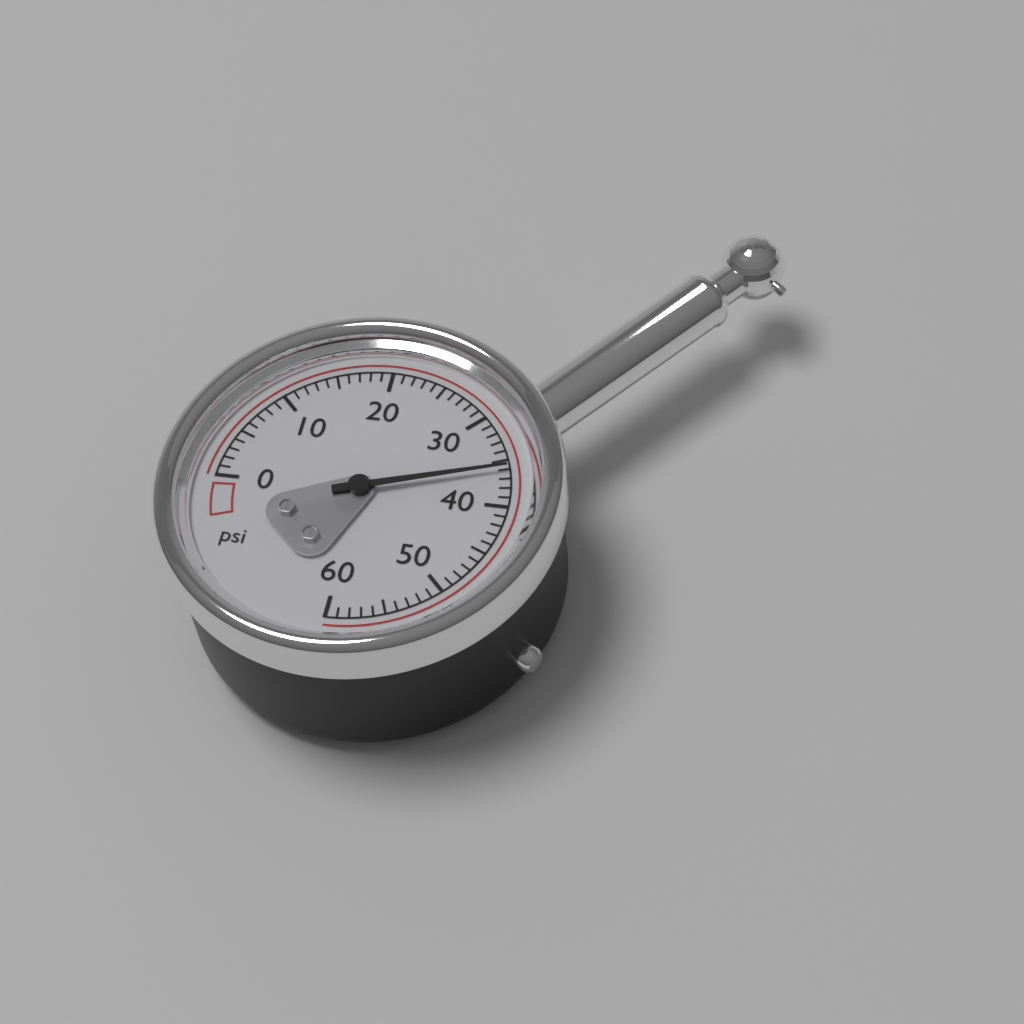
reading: 36 psi
